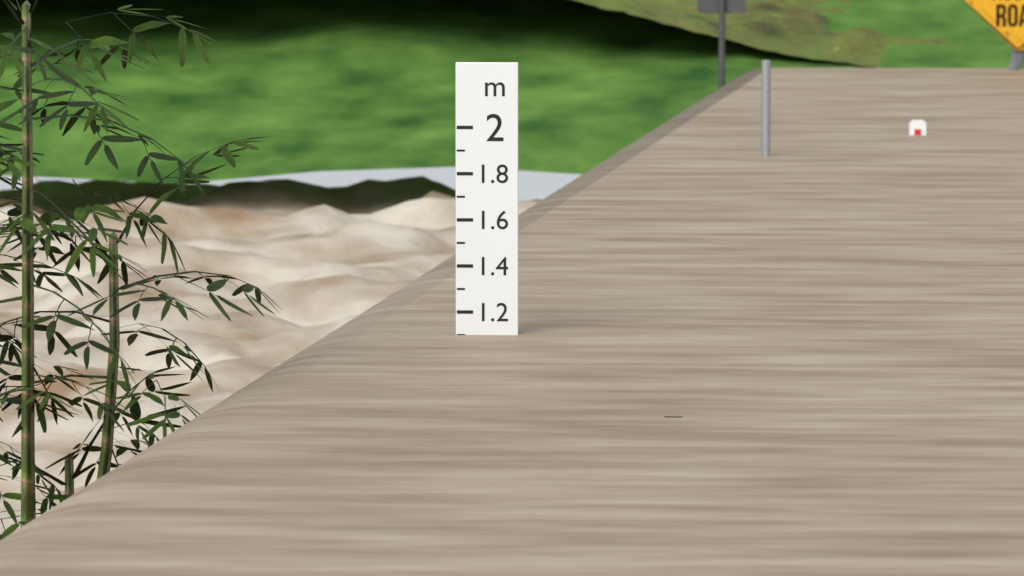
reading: 1.1 m
